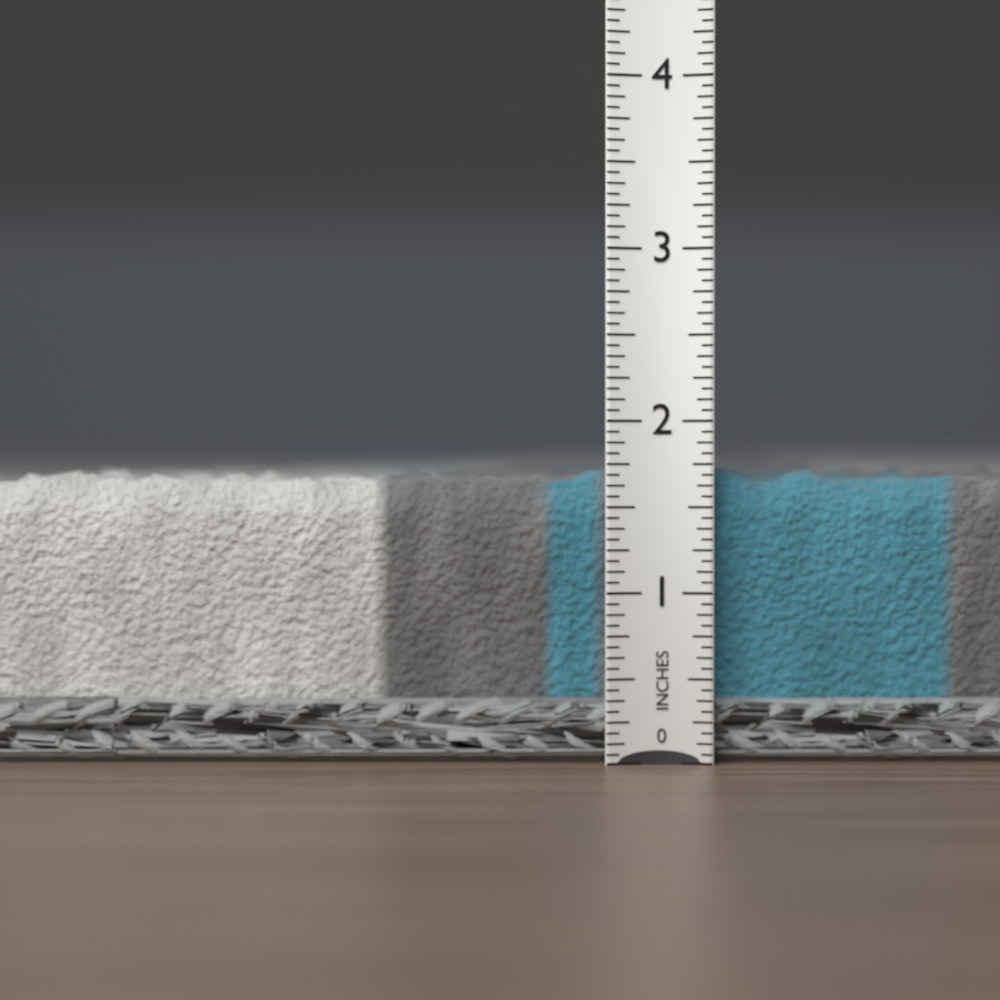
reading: 1.8125 in
